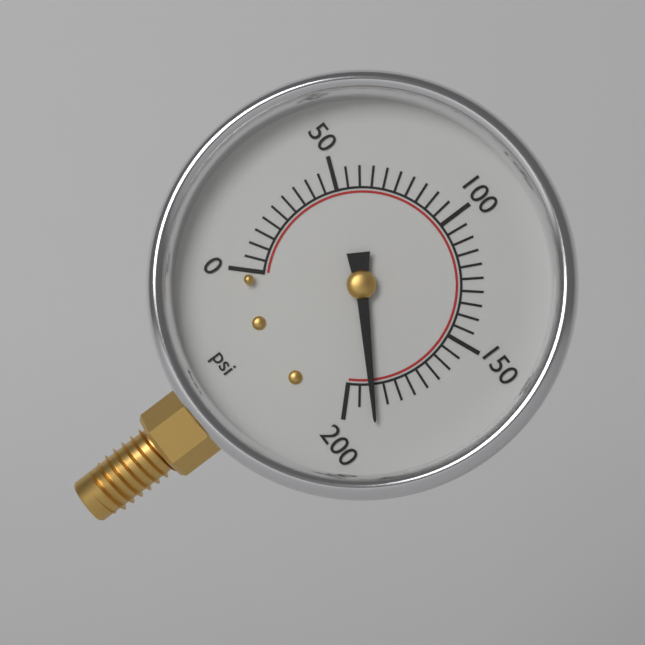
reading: 190 psi
